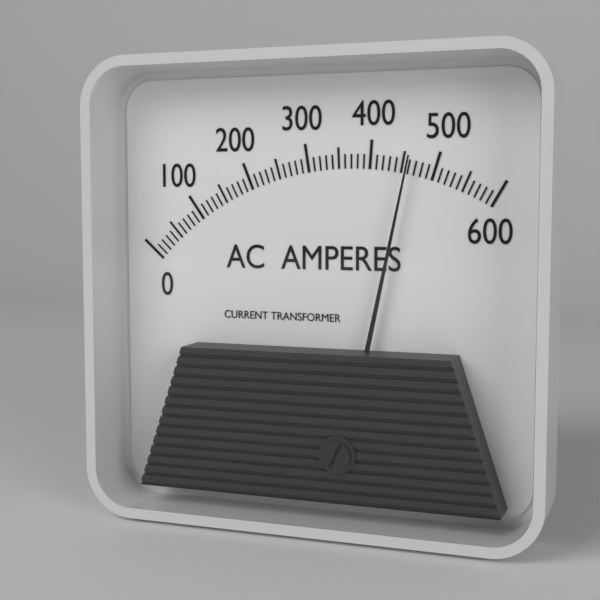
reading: 460 A
